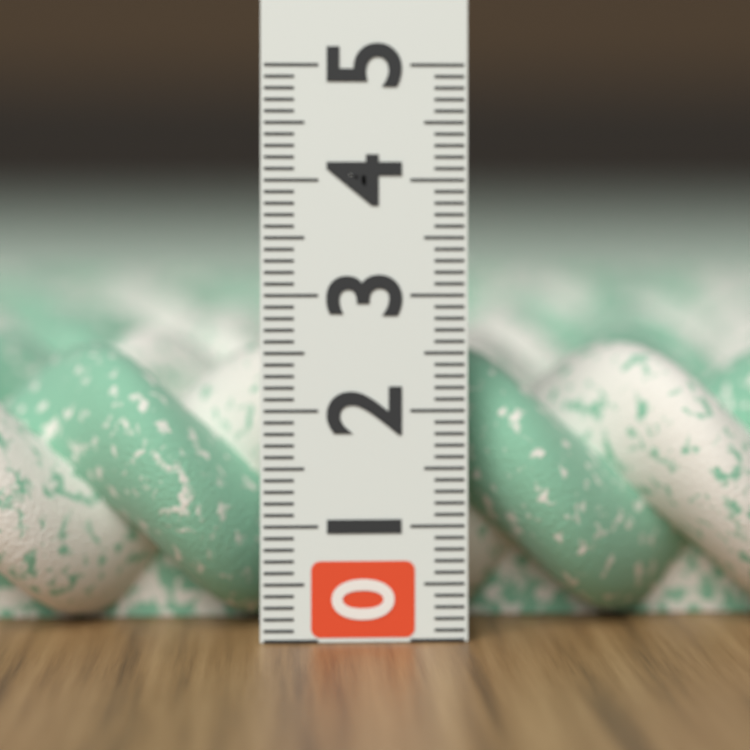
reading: 2.5 (no unit)
